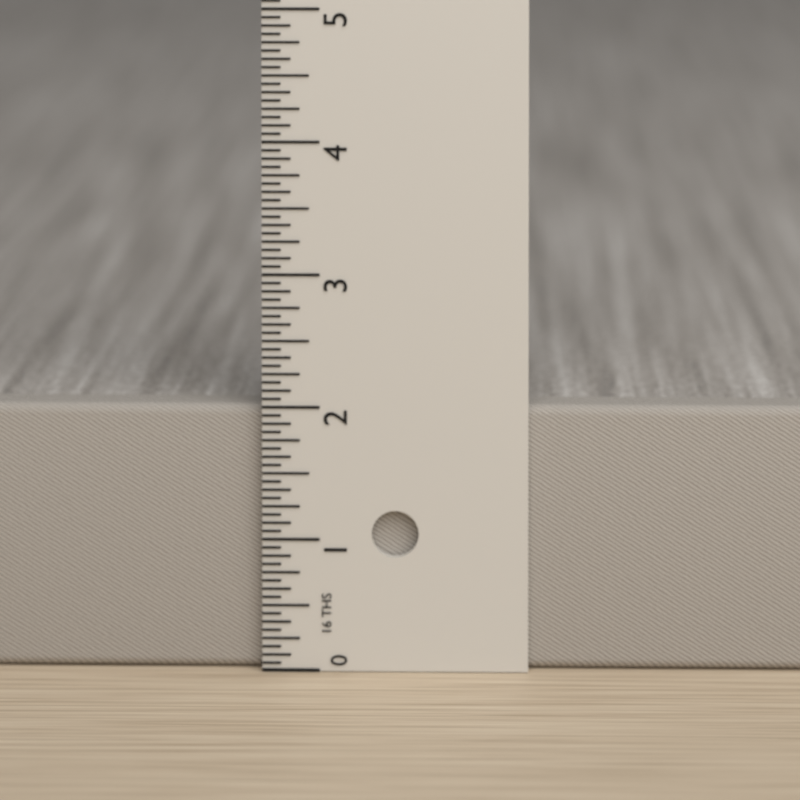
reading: 2.0000 in
